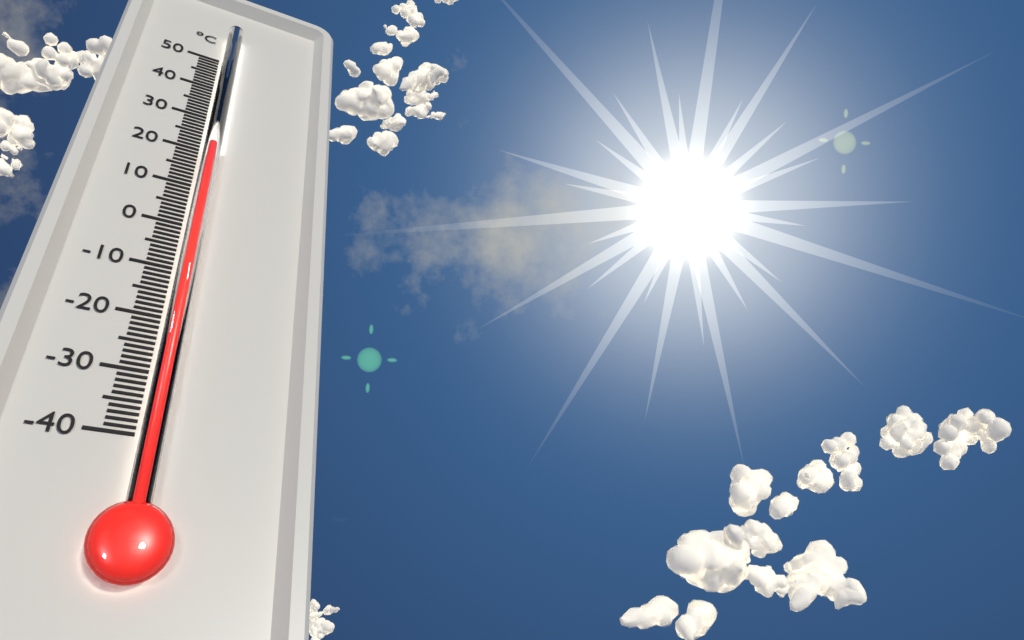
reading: 20 °C
